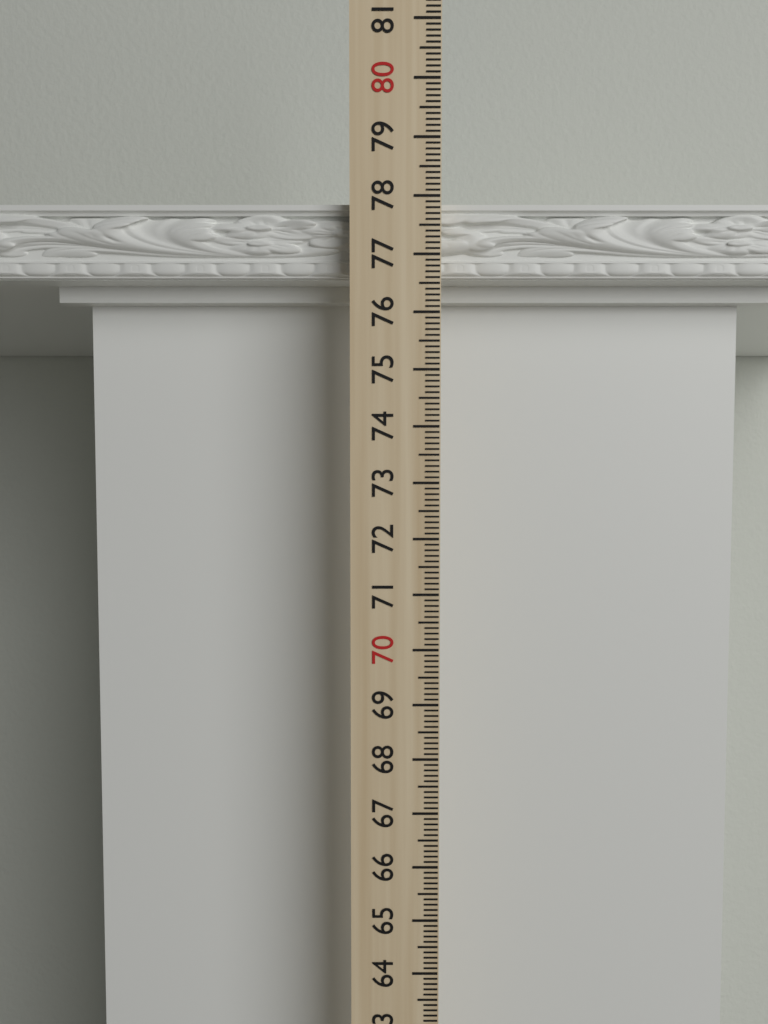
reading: 78.0 cm
